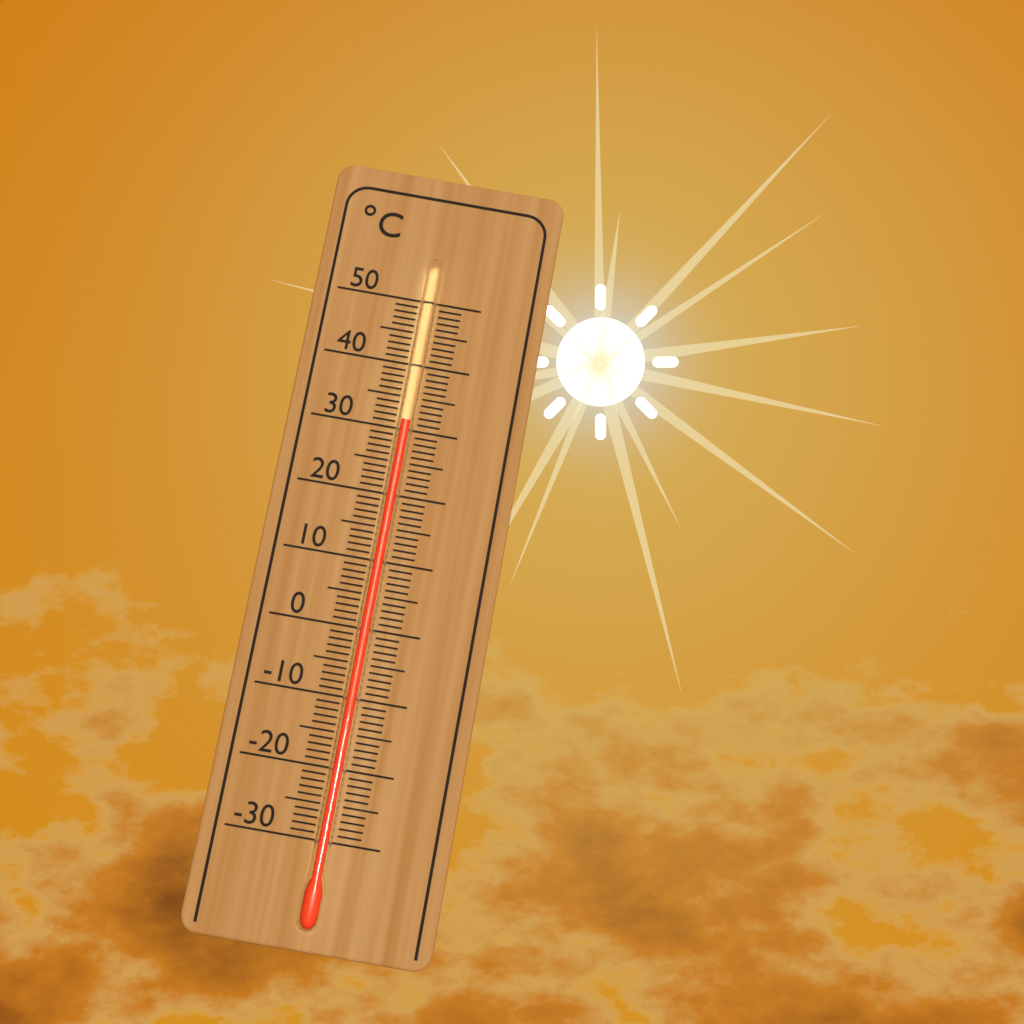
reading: 31 °C
